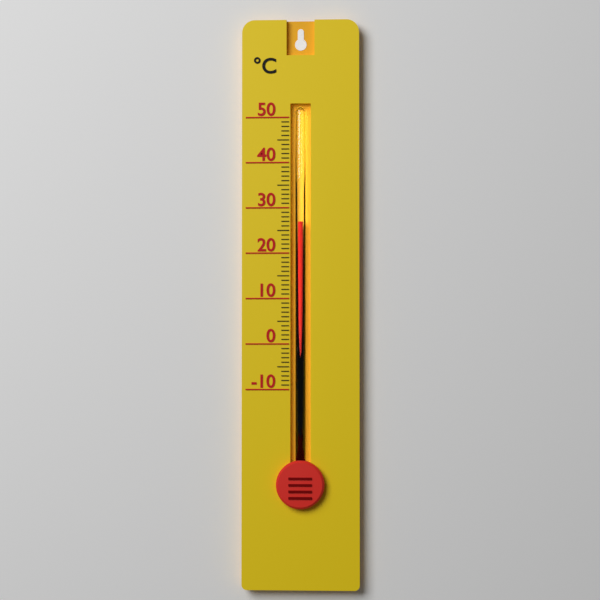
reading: 27 °C
